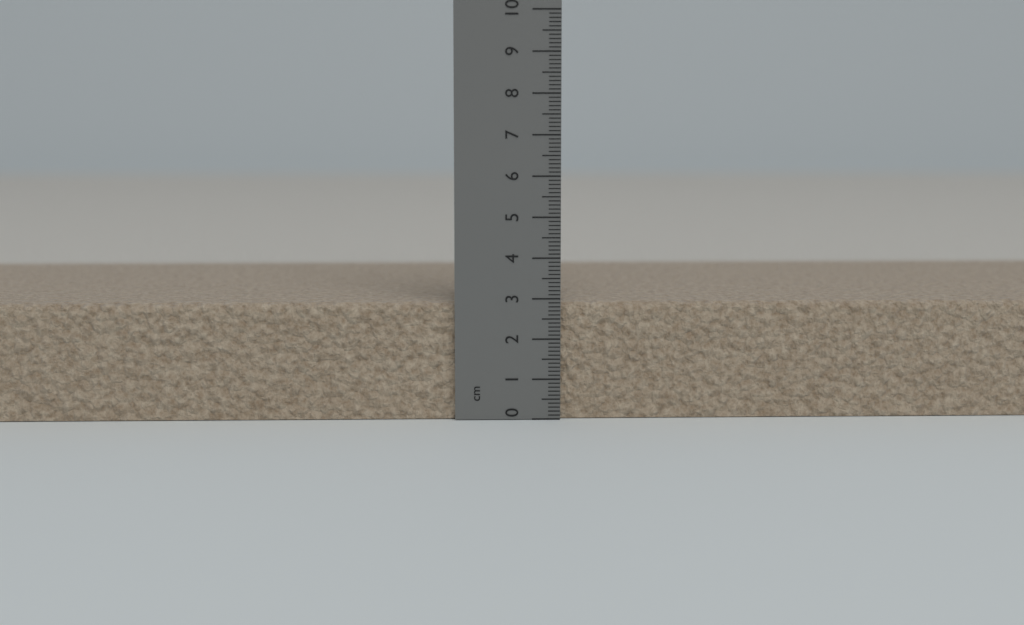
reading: 2.9 cm
